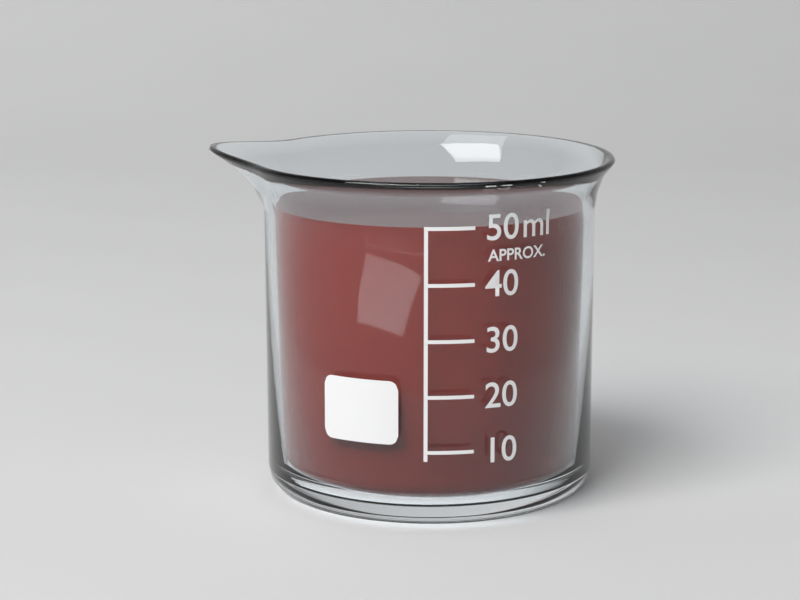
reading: 50 ml
